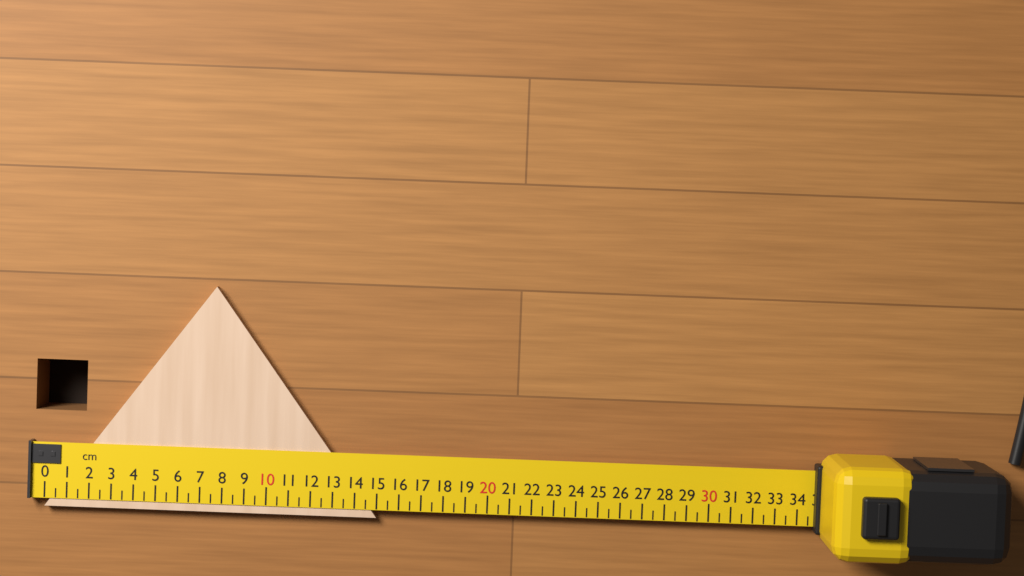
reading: 15.0 cm
